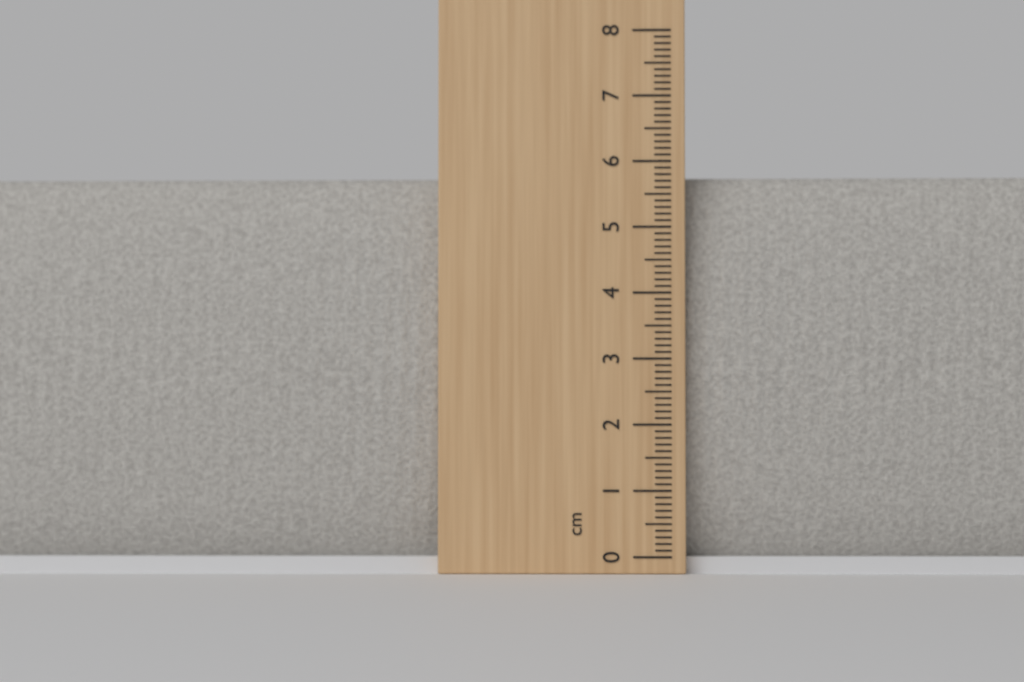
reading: 5.8 cm
